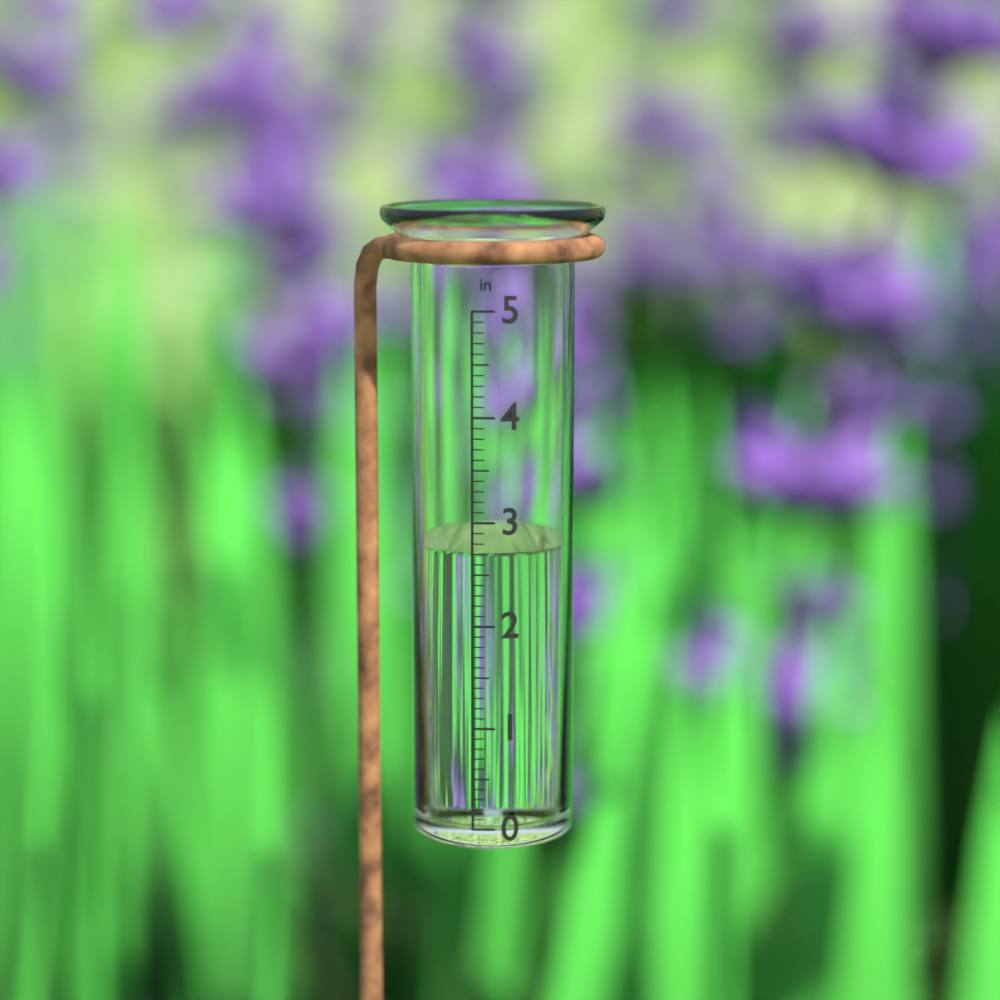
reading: 2.7 in
